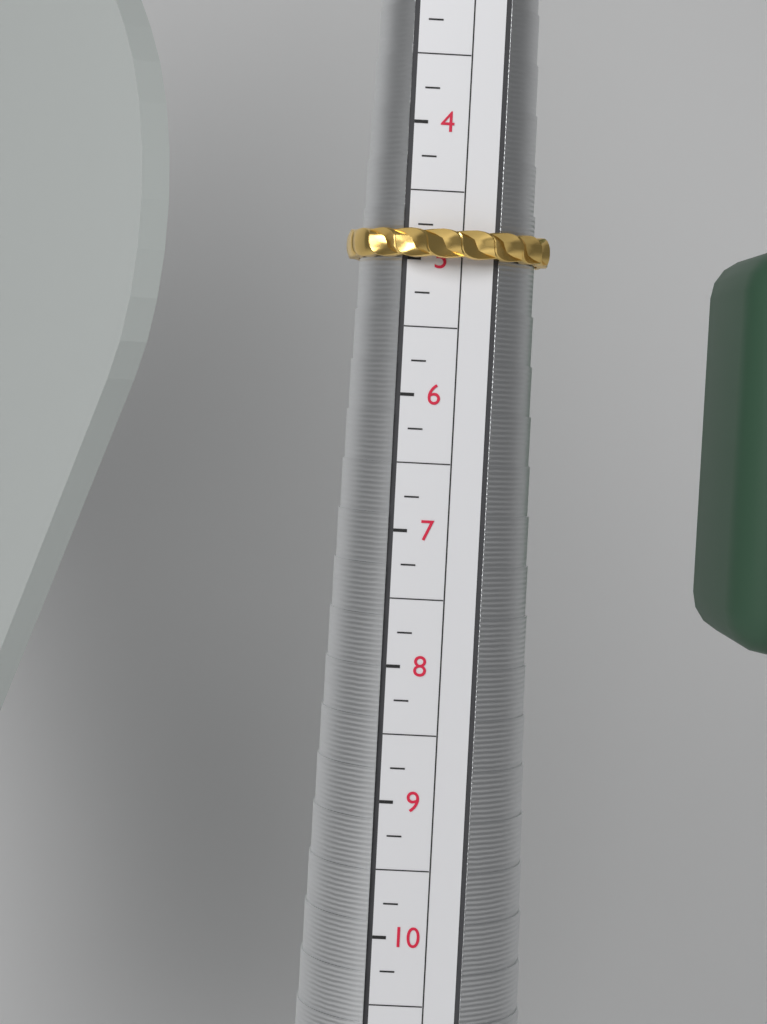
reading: 5.00 (no unit)
